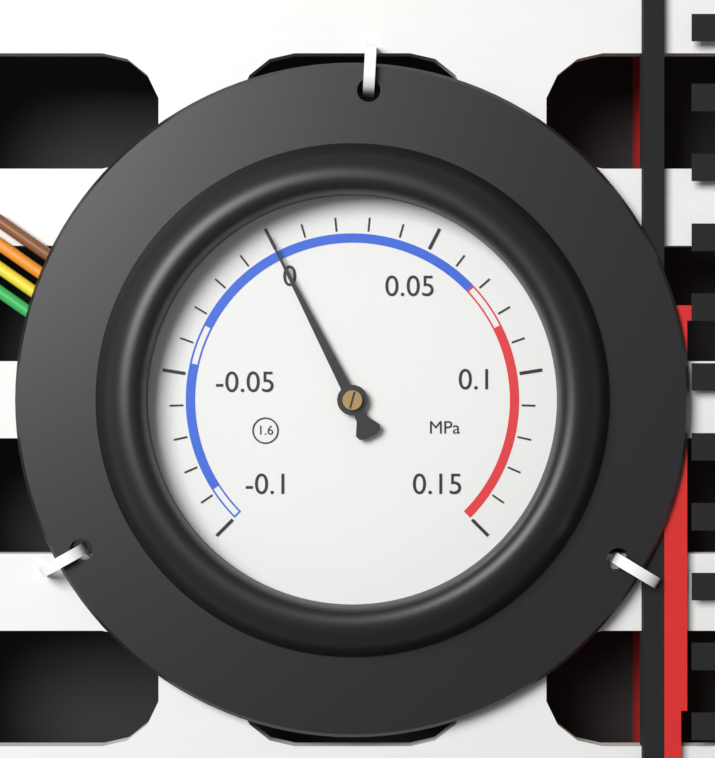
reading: 0.00 MPa
